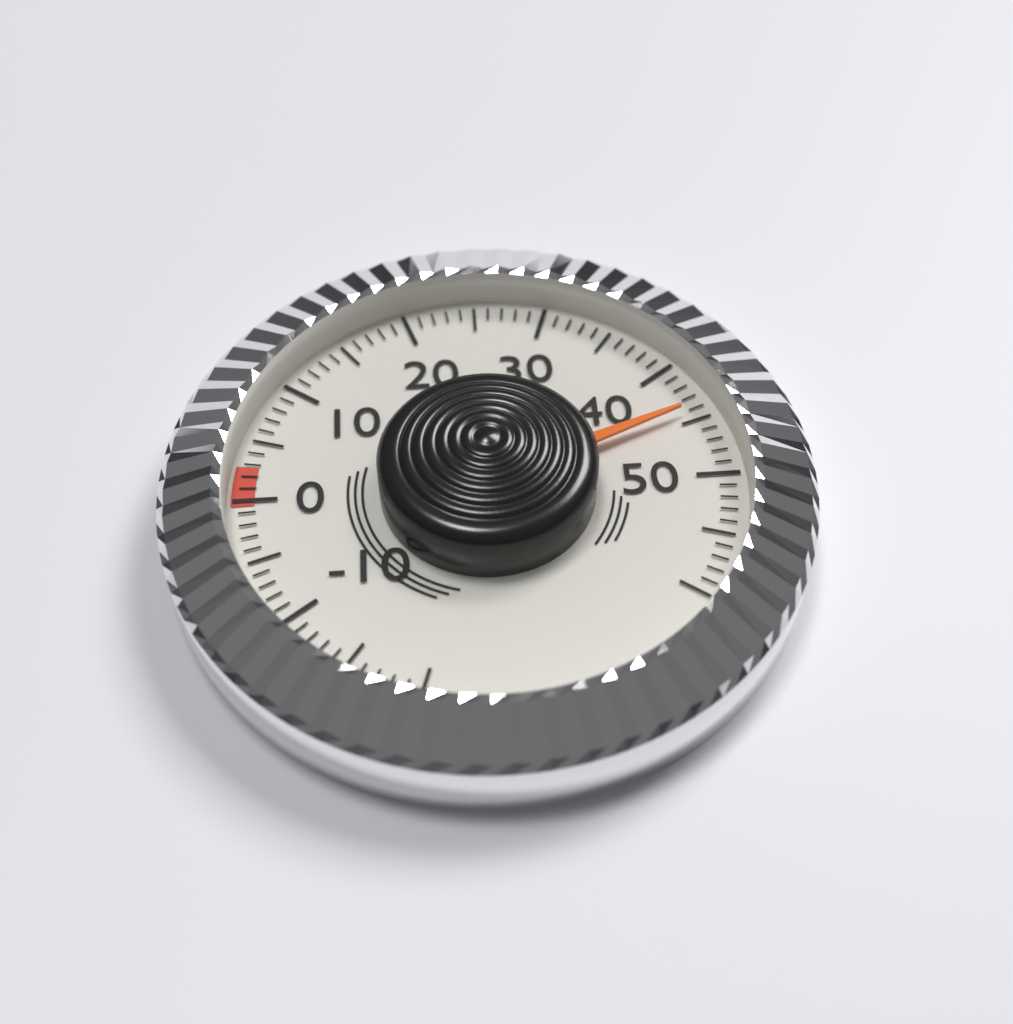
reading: 44 (no unit)
